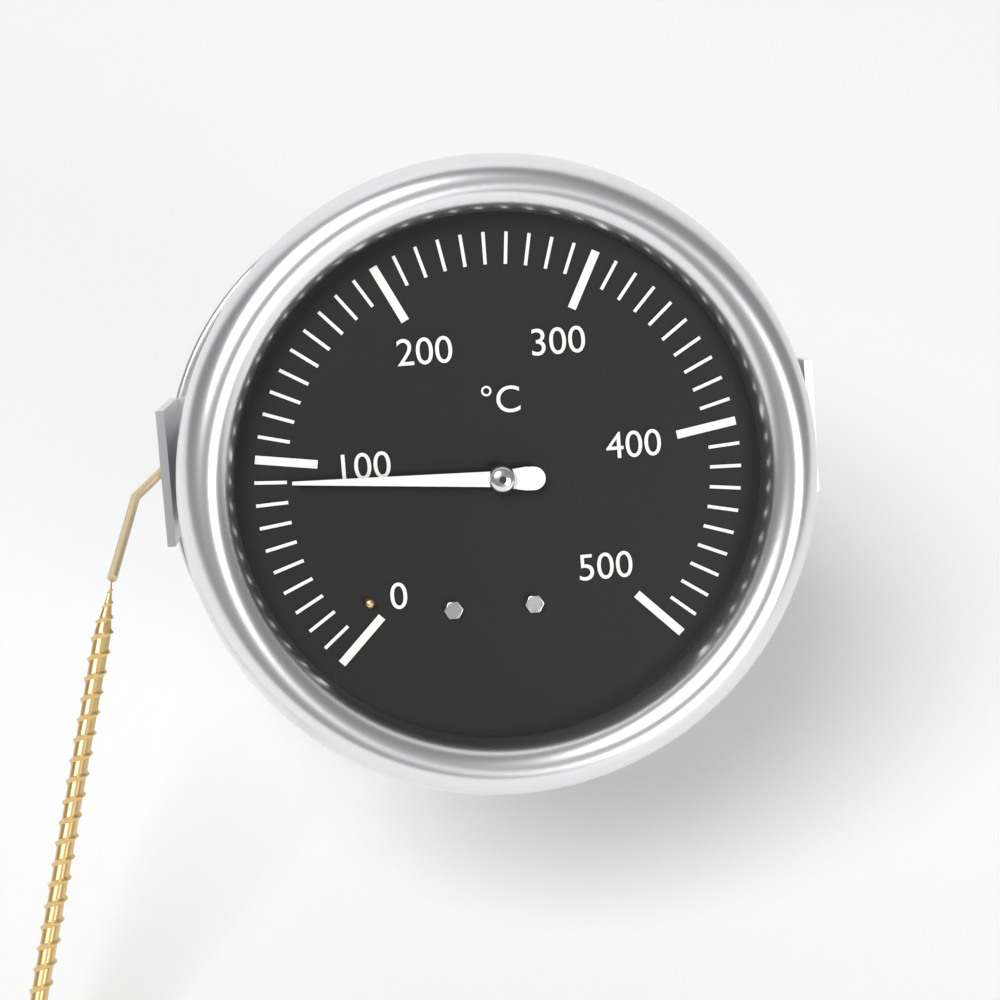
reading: 90 °C
